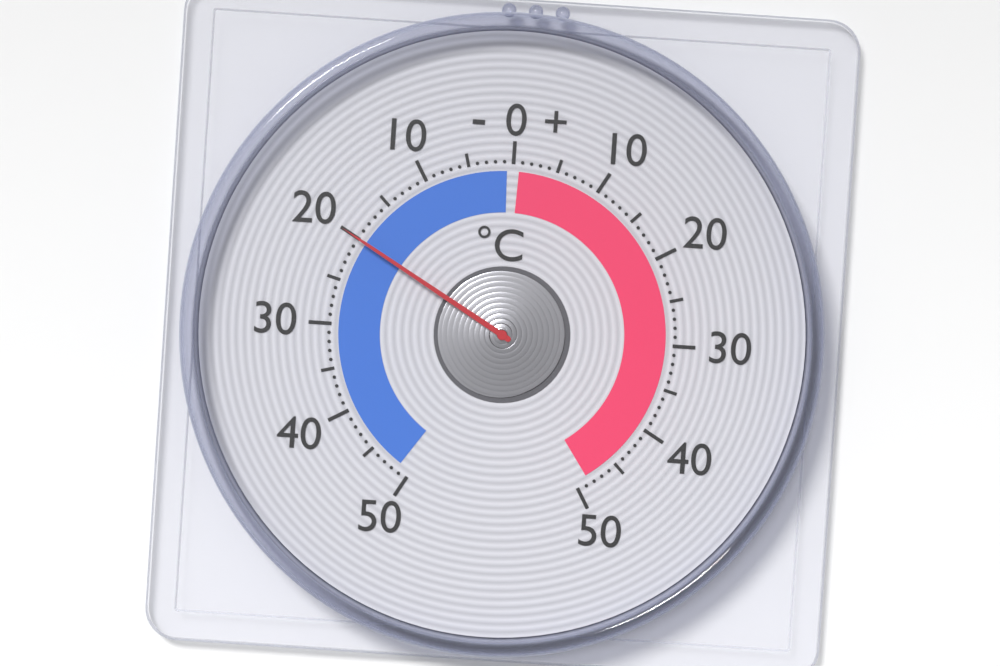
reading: -20 °C
